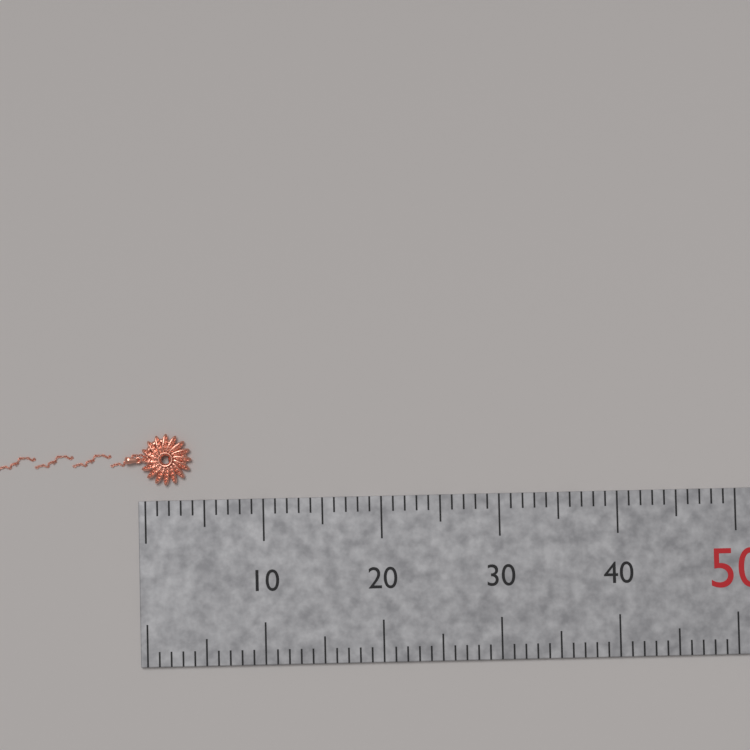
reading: 4 mm
